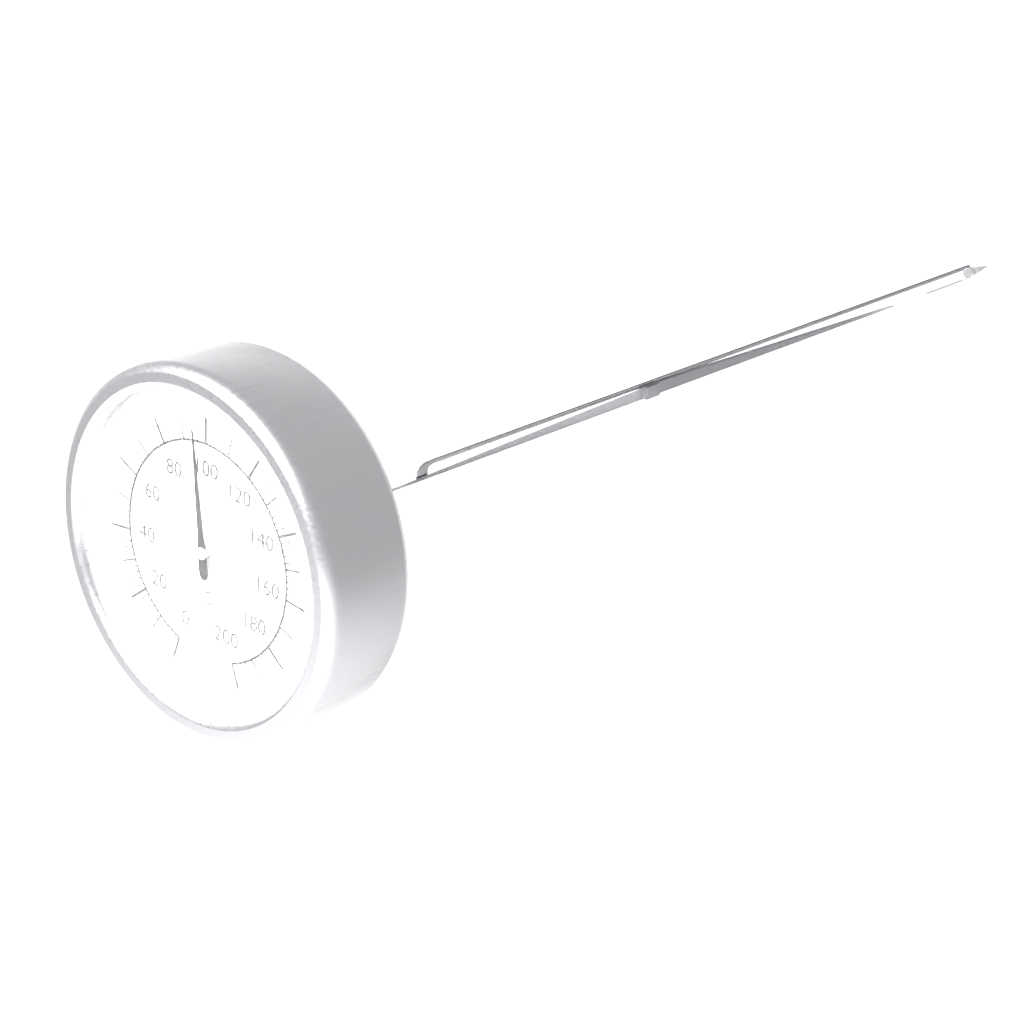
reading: 96 °C
